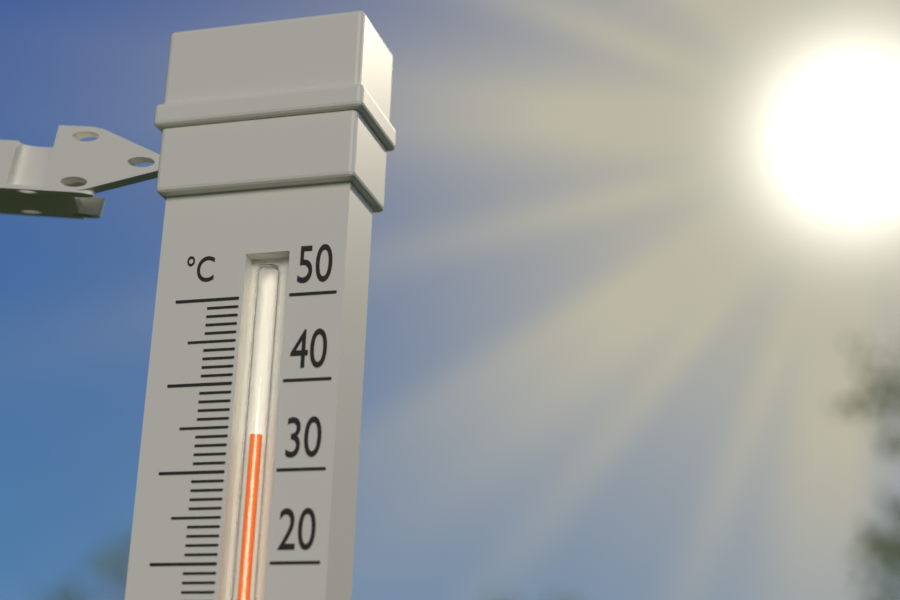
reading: 34 °C
